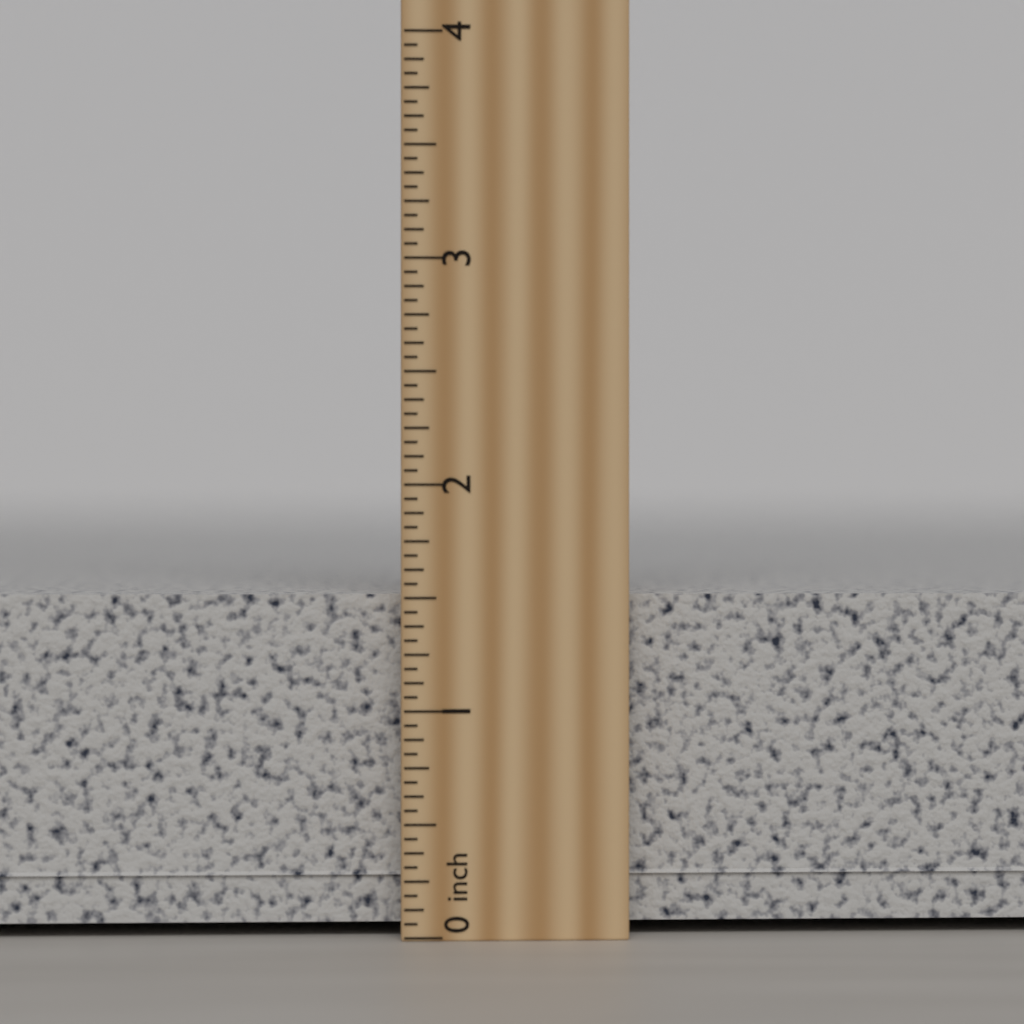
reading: 1.6250 inch
